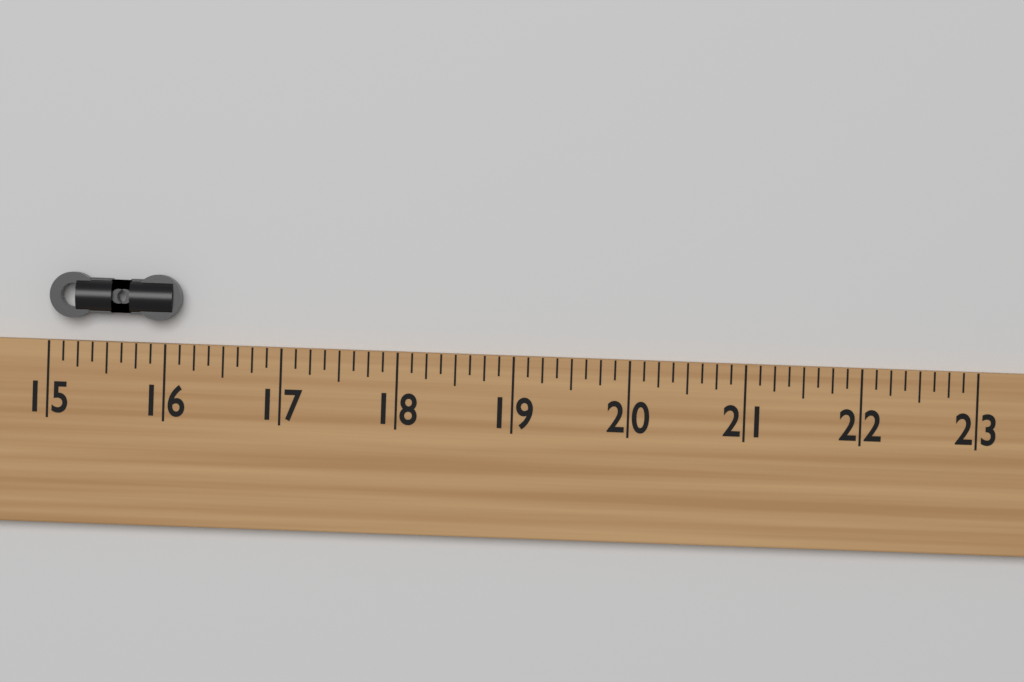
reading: 16.125 (no unit)
